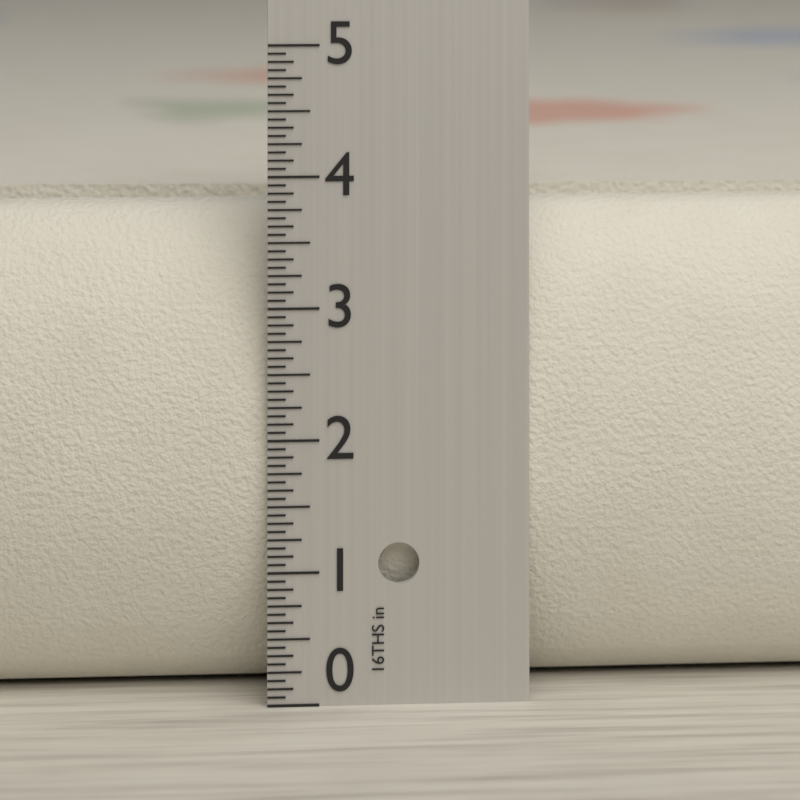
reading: 3.7500 in
